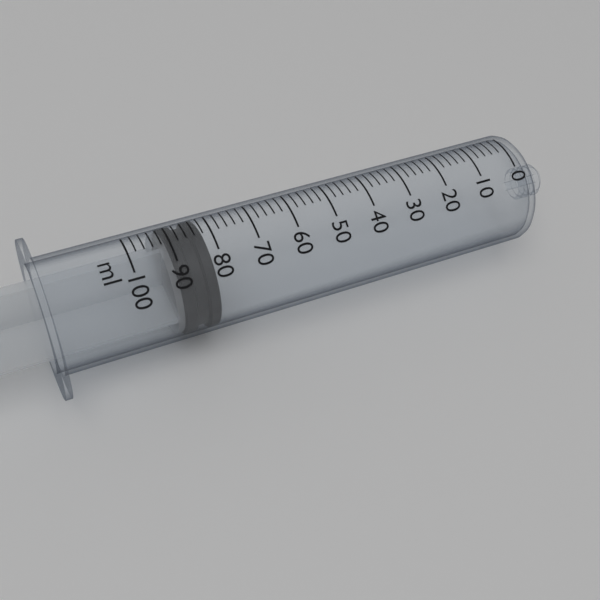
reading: 82 ml
